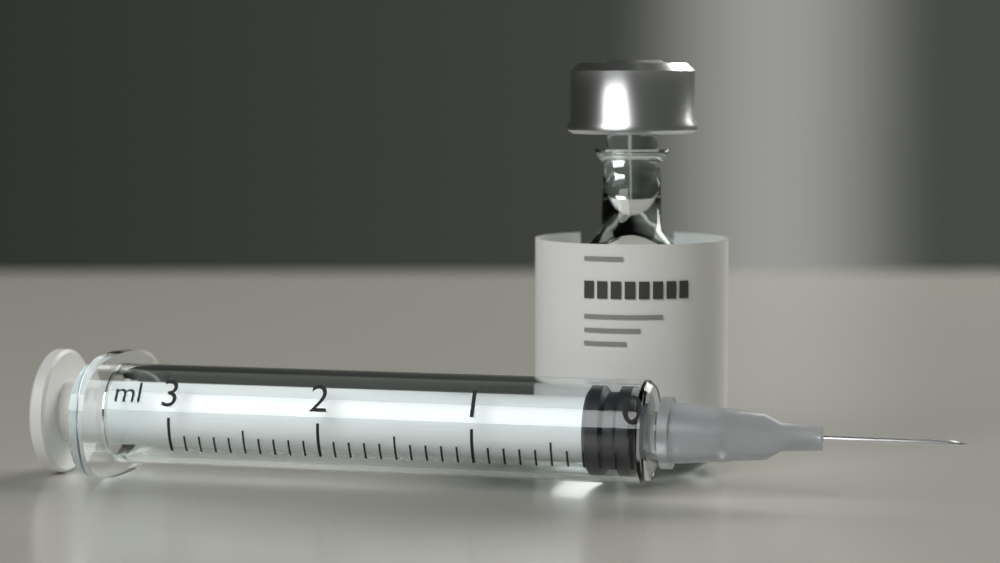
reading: 0.0 ml
